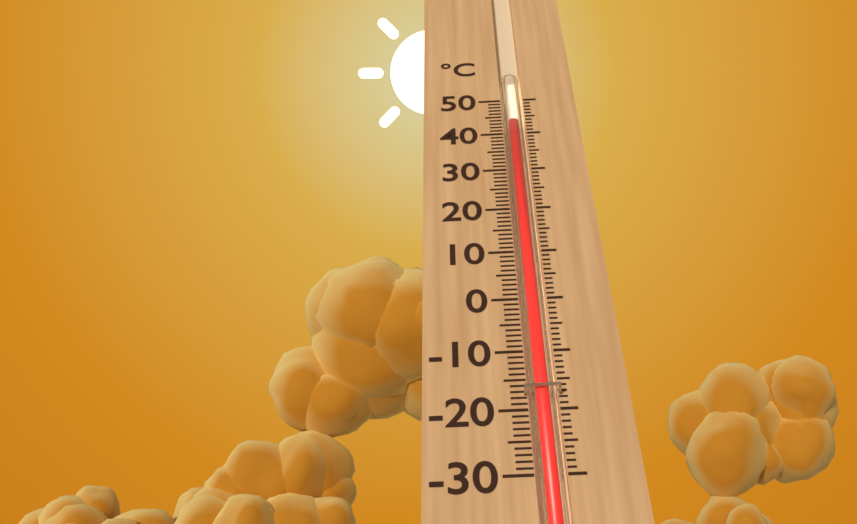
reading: 43 °C
